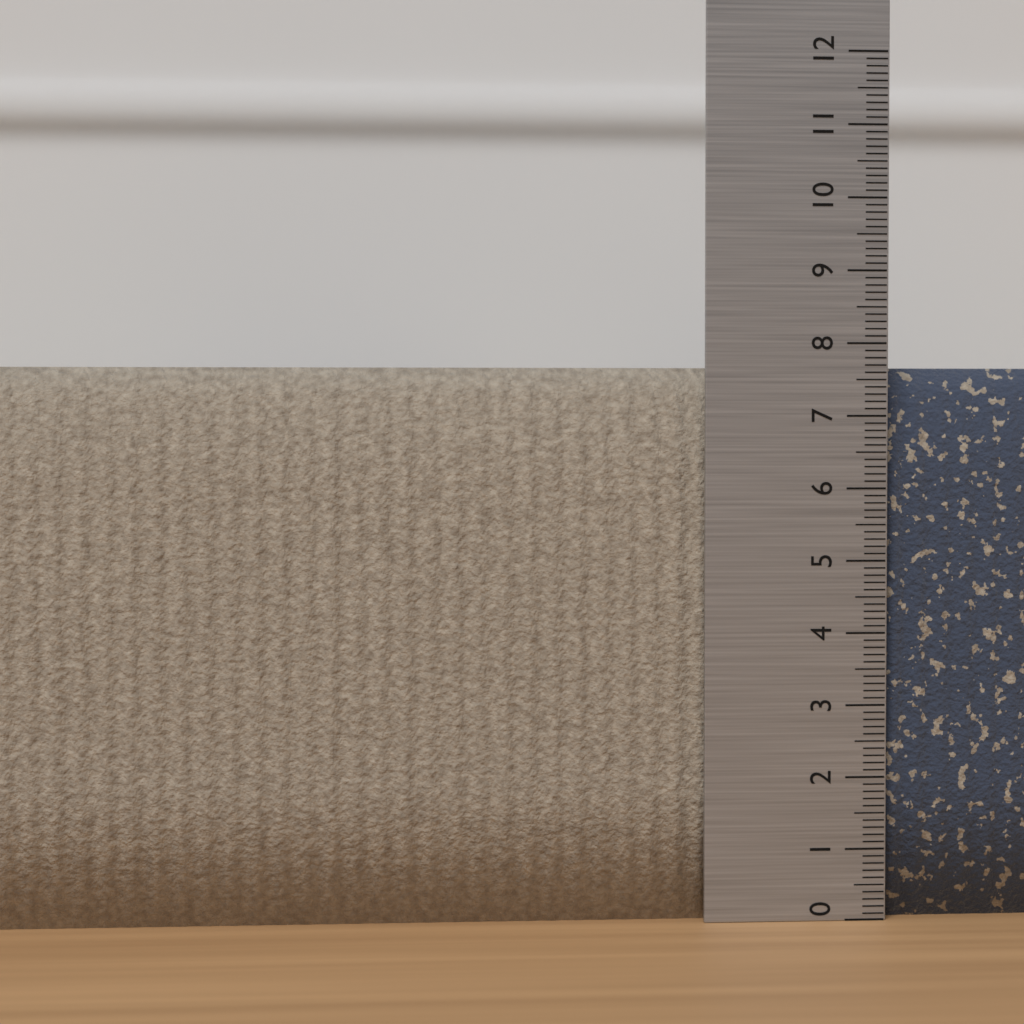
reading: 7.7 (no unit)
